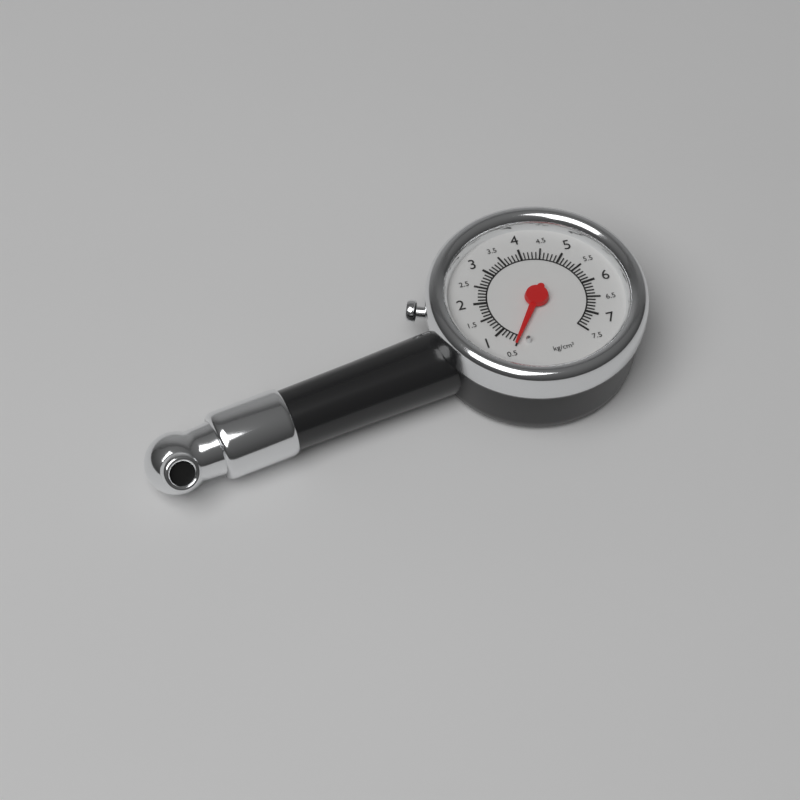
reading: 0.5 kg/cm²
